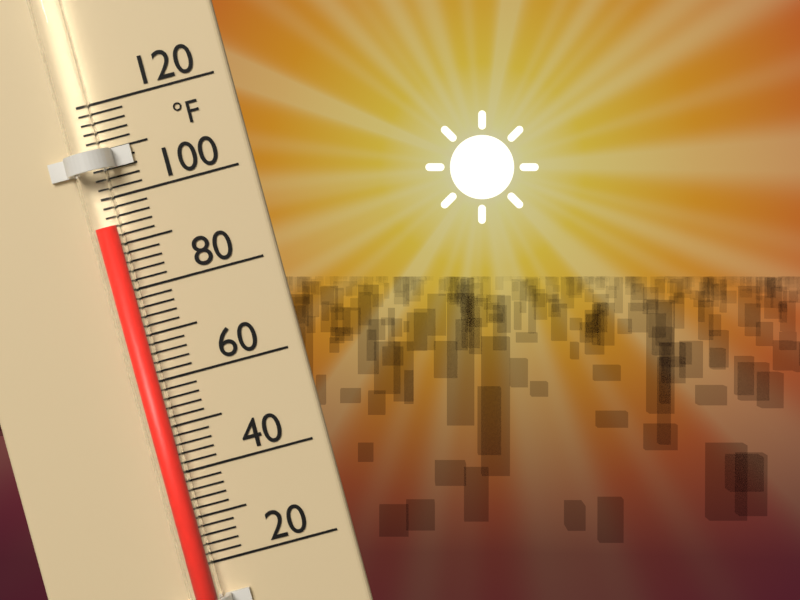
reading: 94 °F
